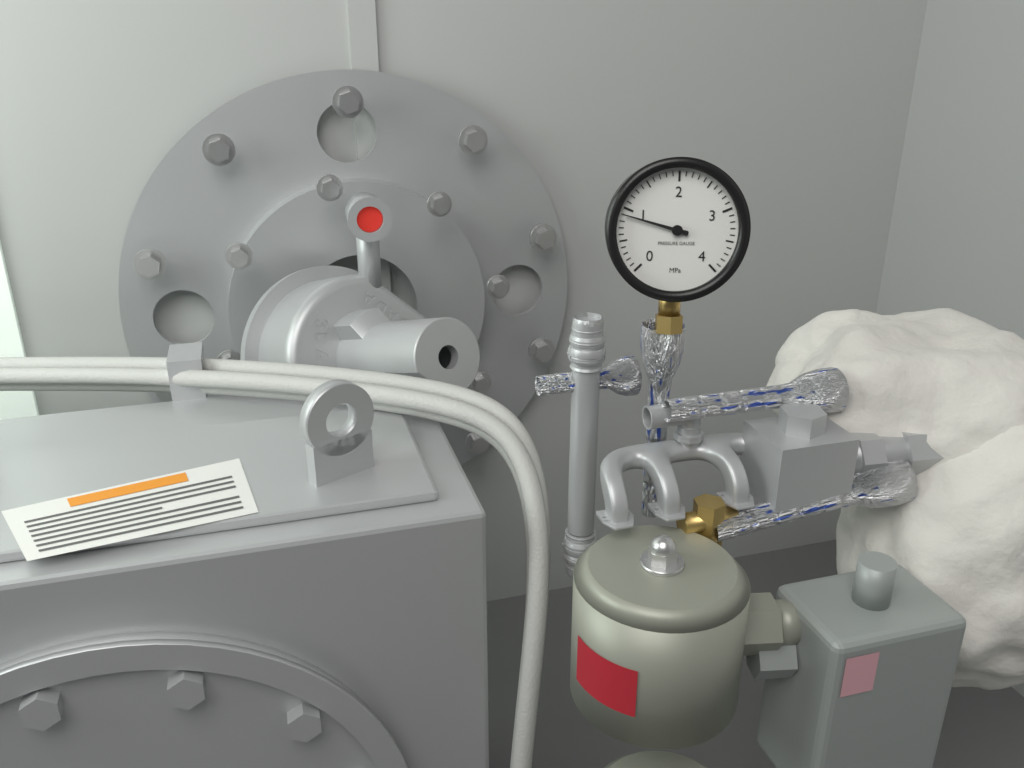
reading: 0.9 MPa
